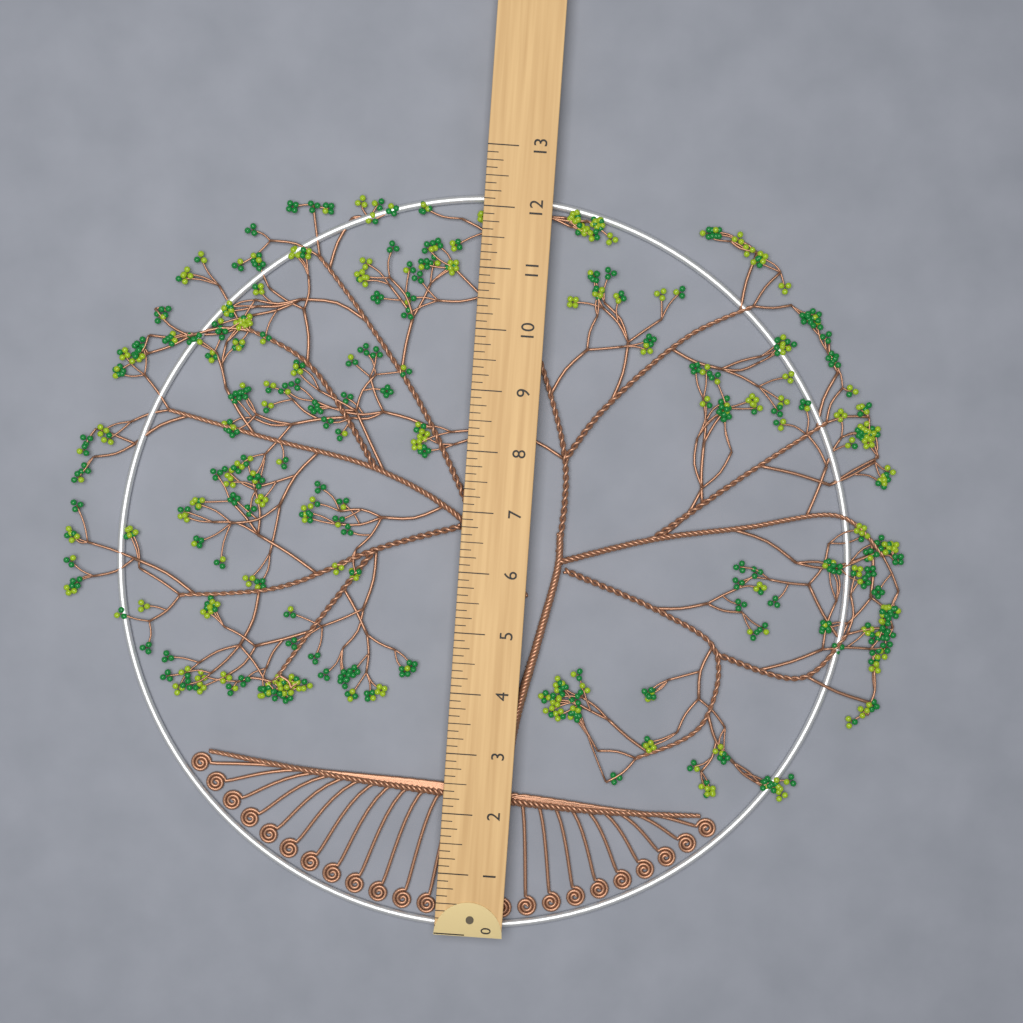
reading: 12.250 (no unit)
